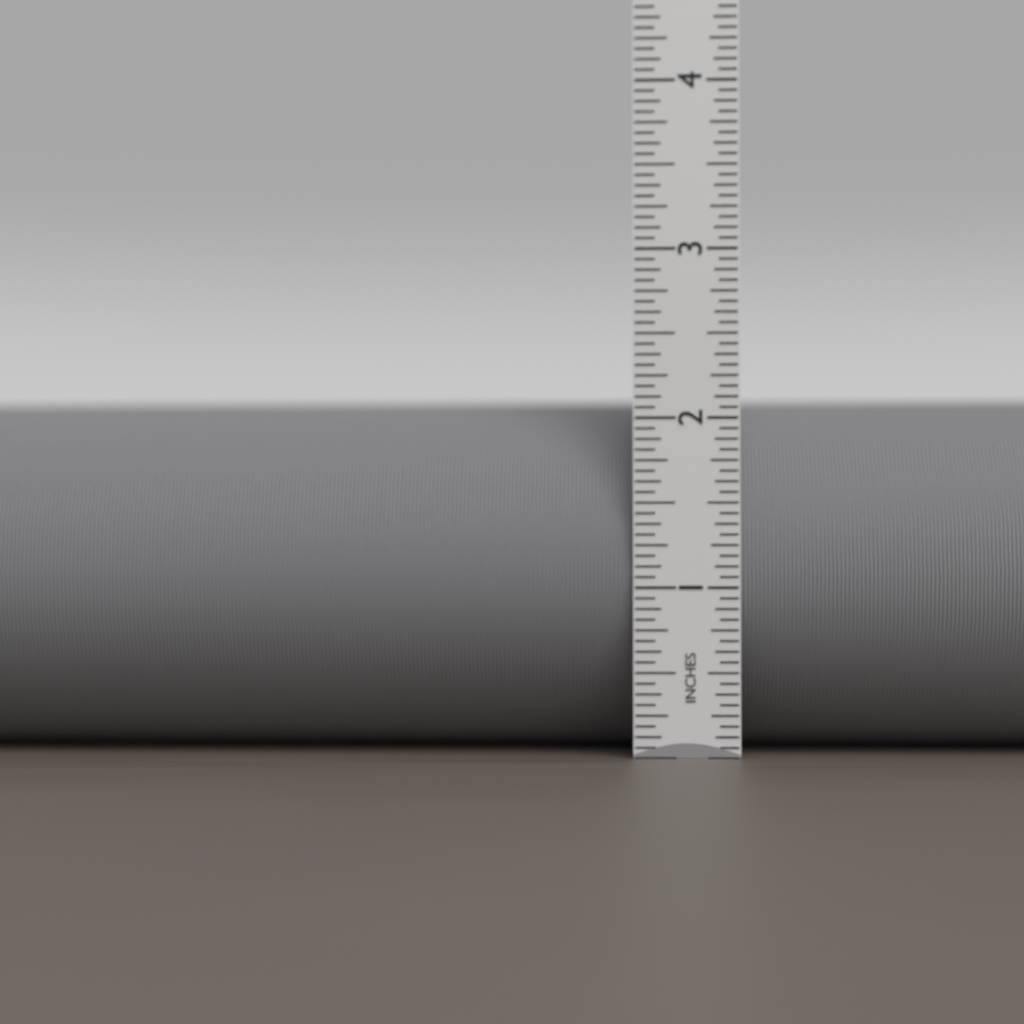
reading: 2.1875 in
